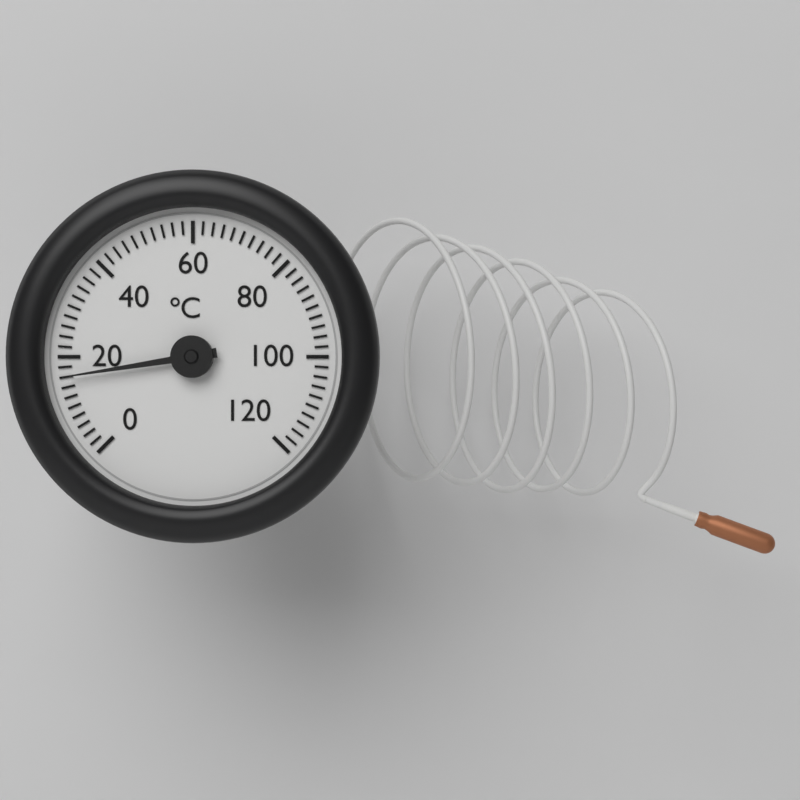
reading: 16 °C
